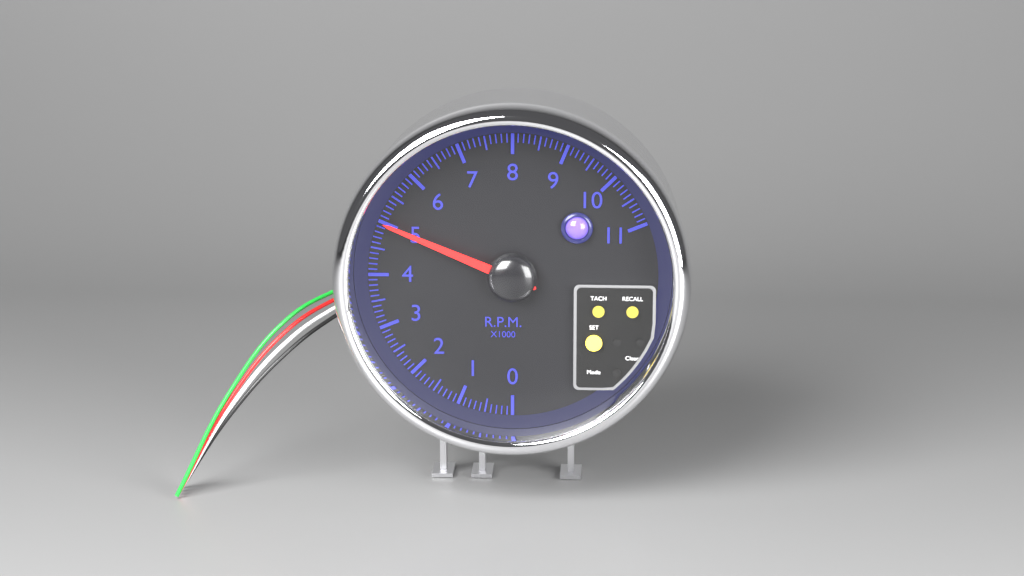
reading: 5.0 rpm x1000
